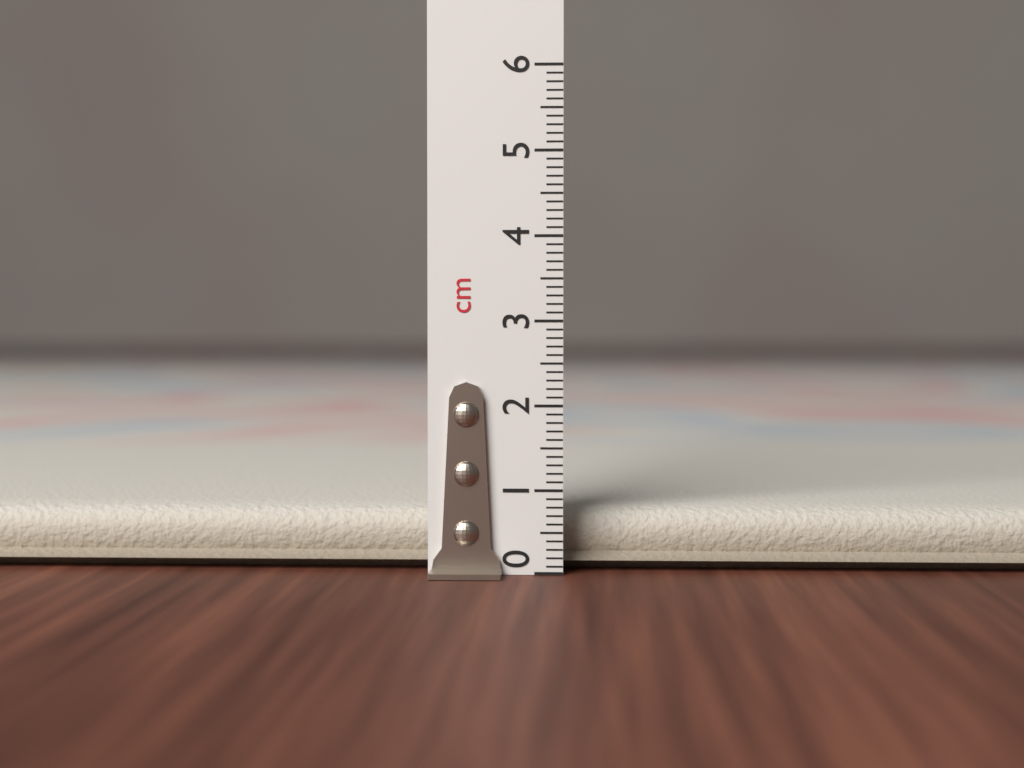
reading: 0.8 cm
